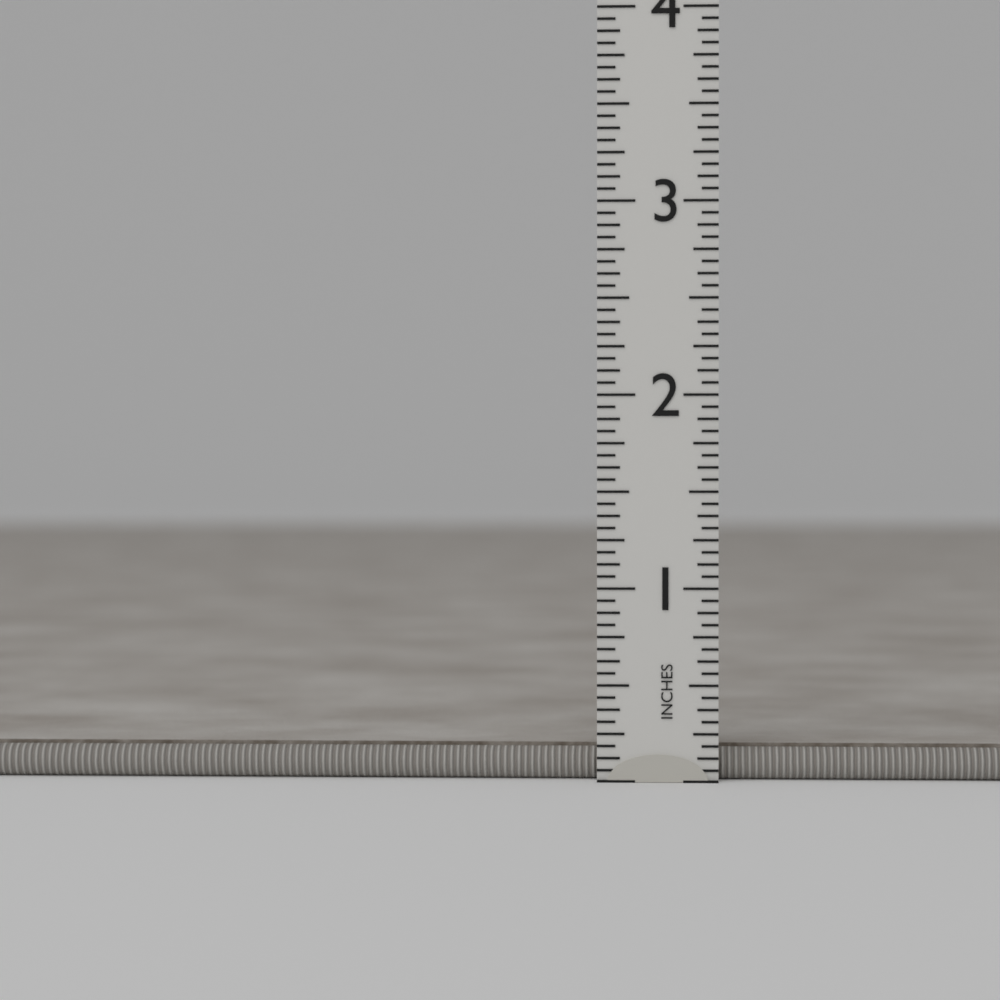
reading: 0.1875 in
